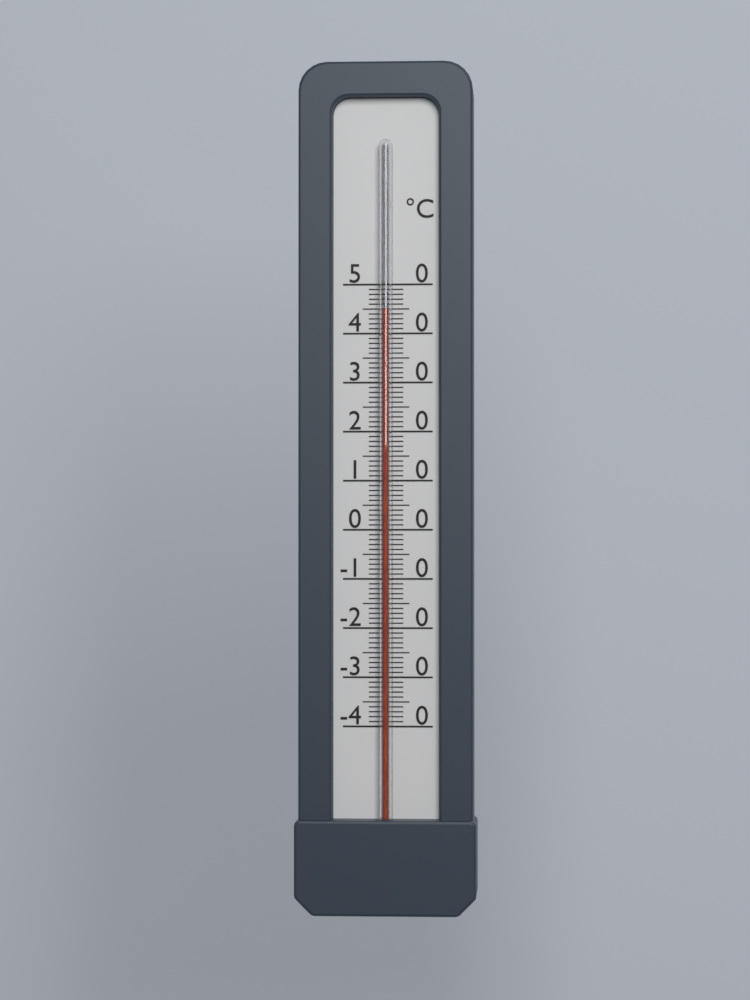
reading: 45 °C
